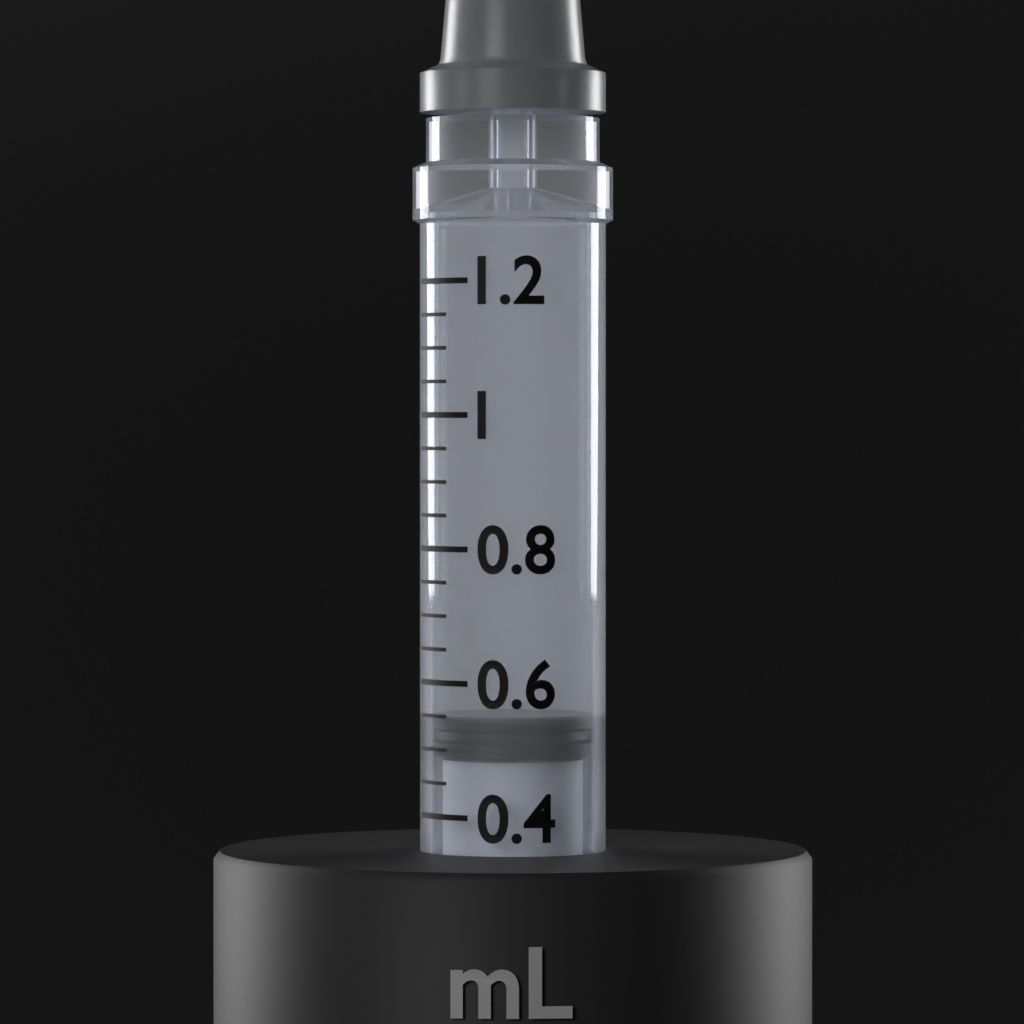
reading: 0.55 mL
